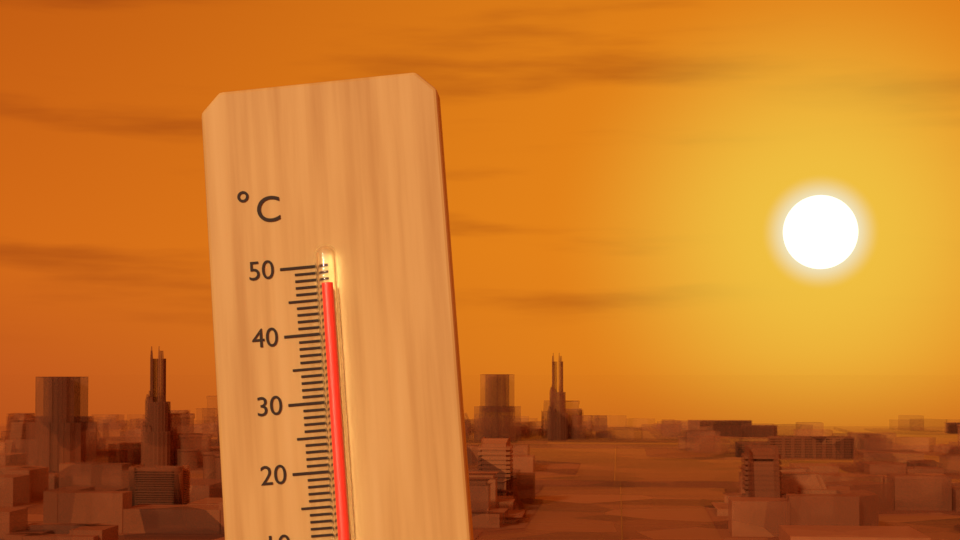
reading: 47 °C
